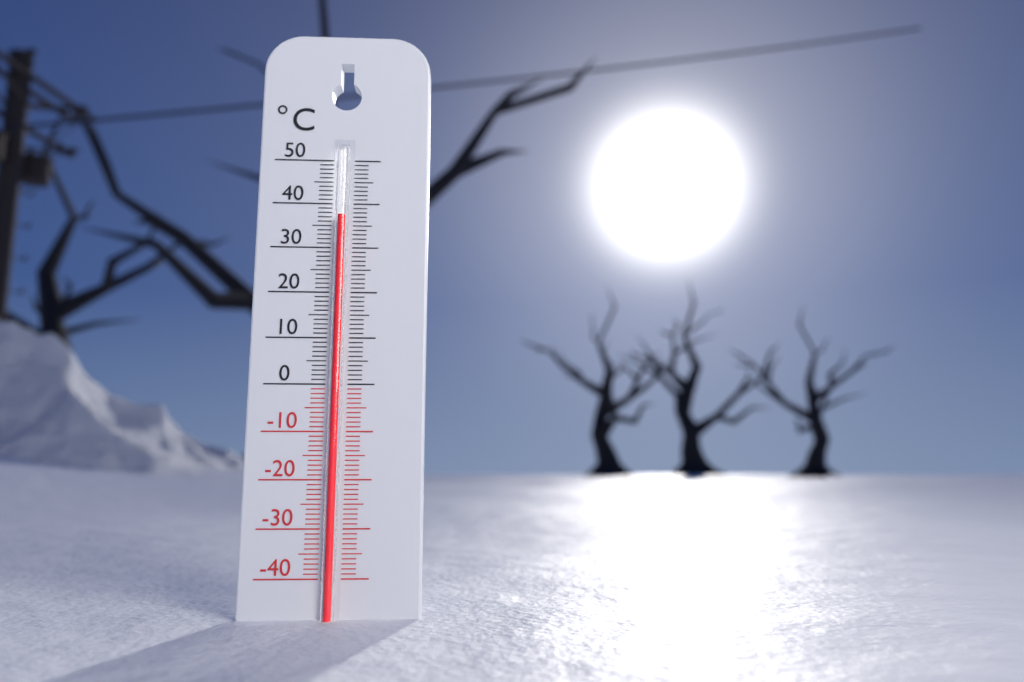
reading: 37 °C
